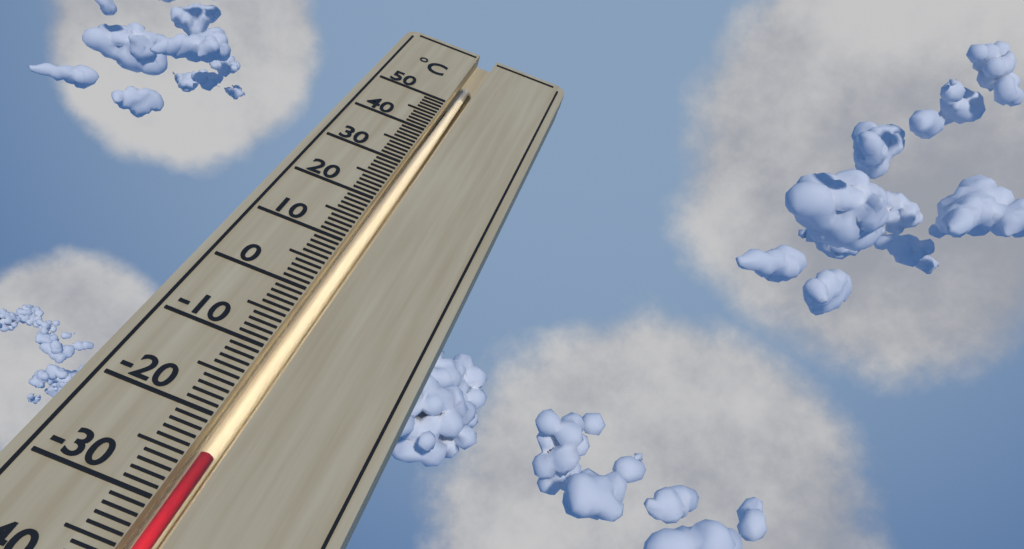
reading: -24 °C
